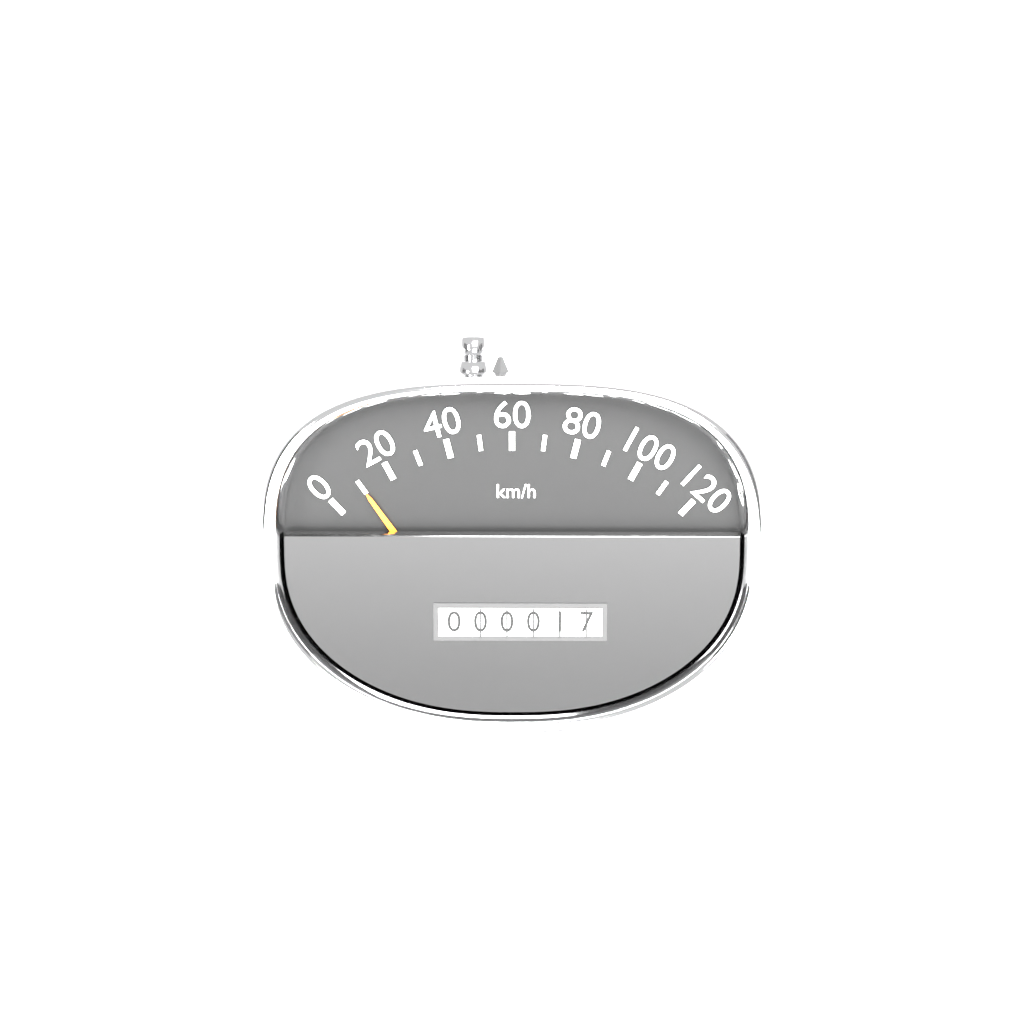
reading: 10 km/h
